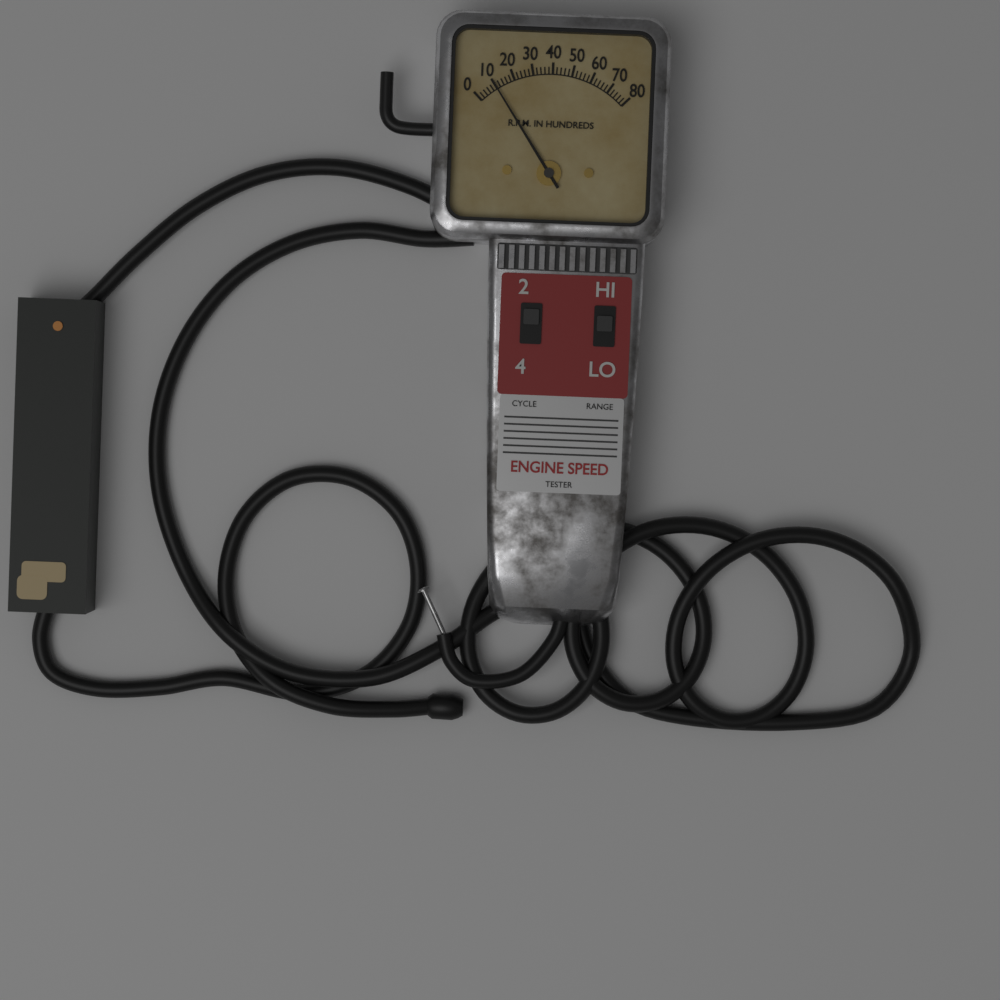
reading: 1000 RPM
